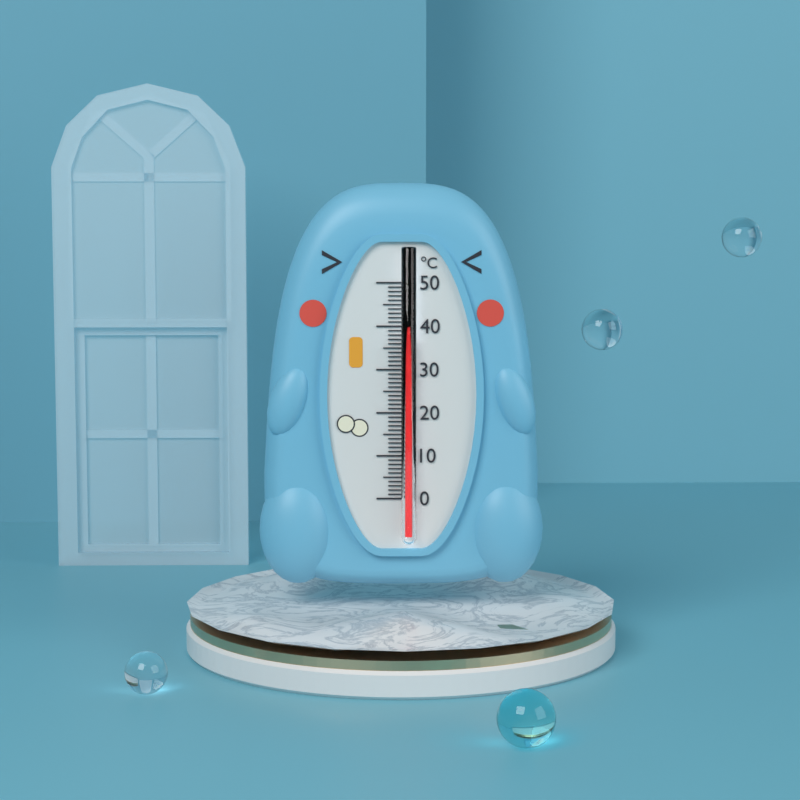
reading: 38 °C
